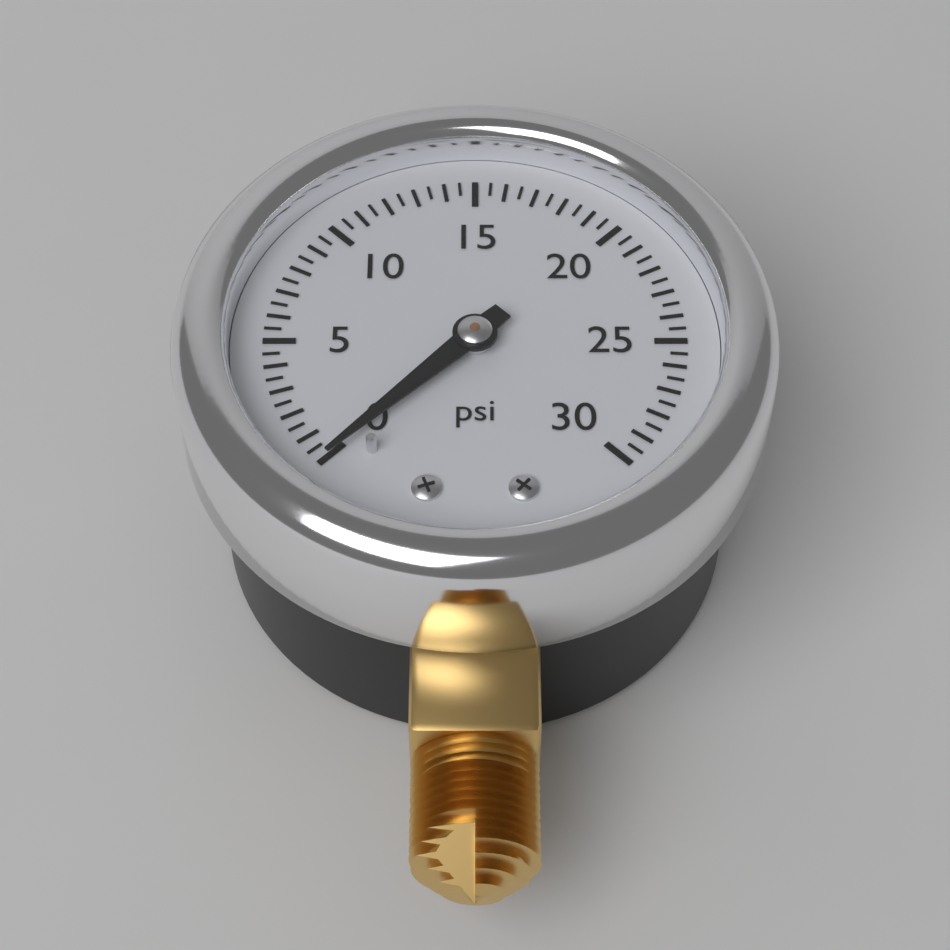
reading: 0.0 psi
